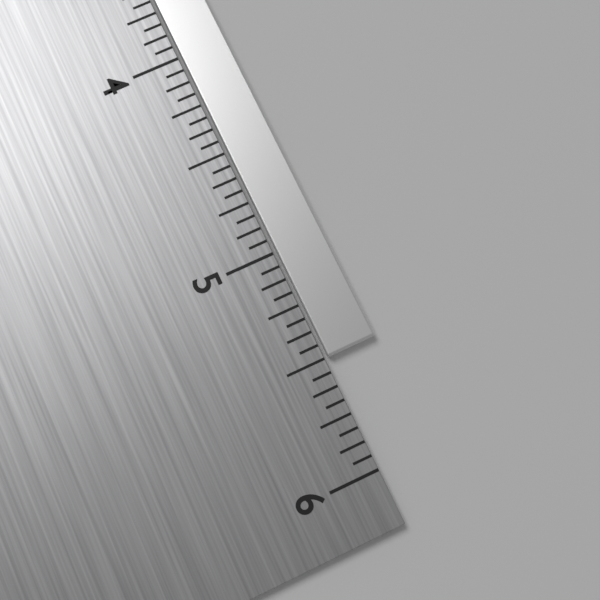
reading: 5.5000 in
